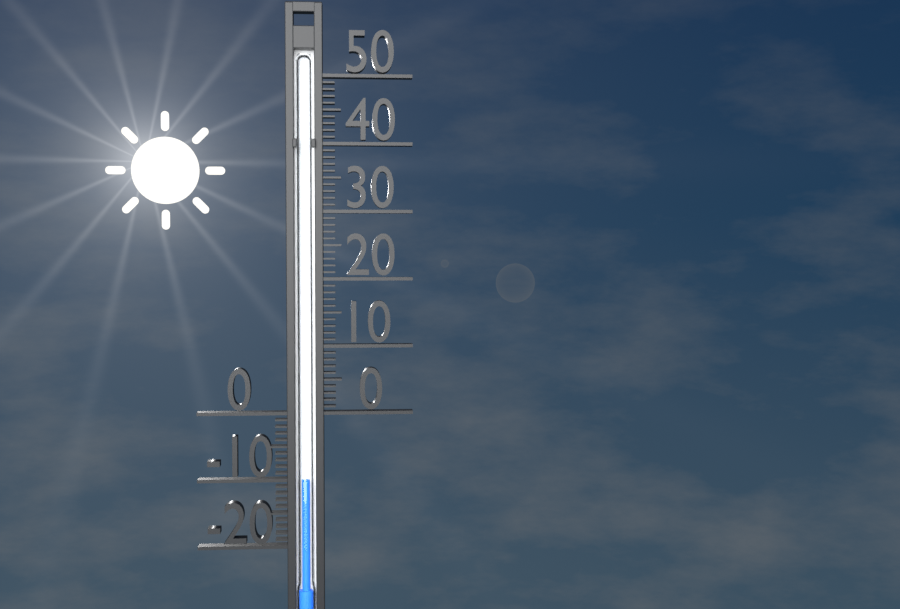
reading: -10 (no unit)
